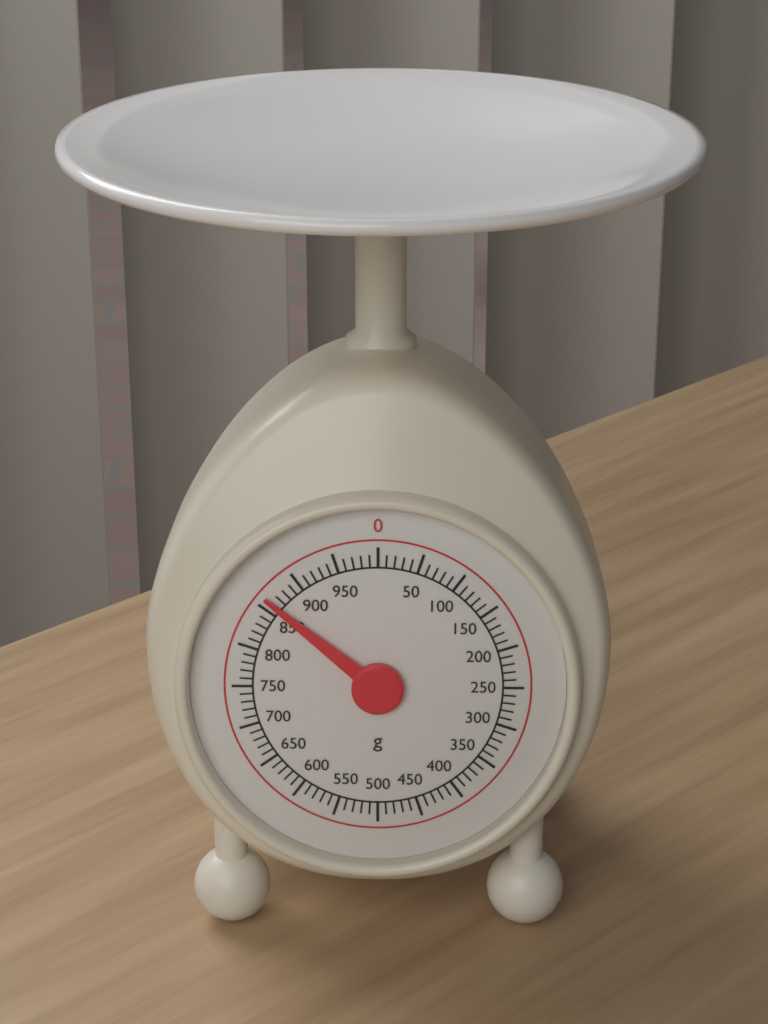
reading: 860 g
